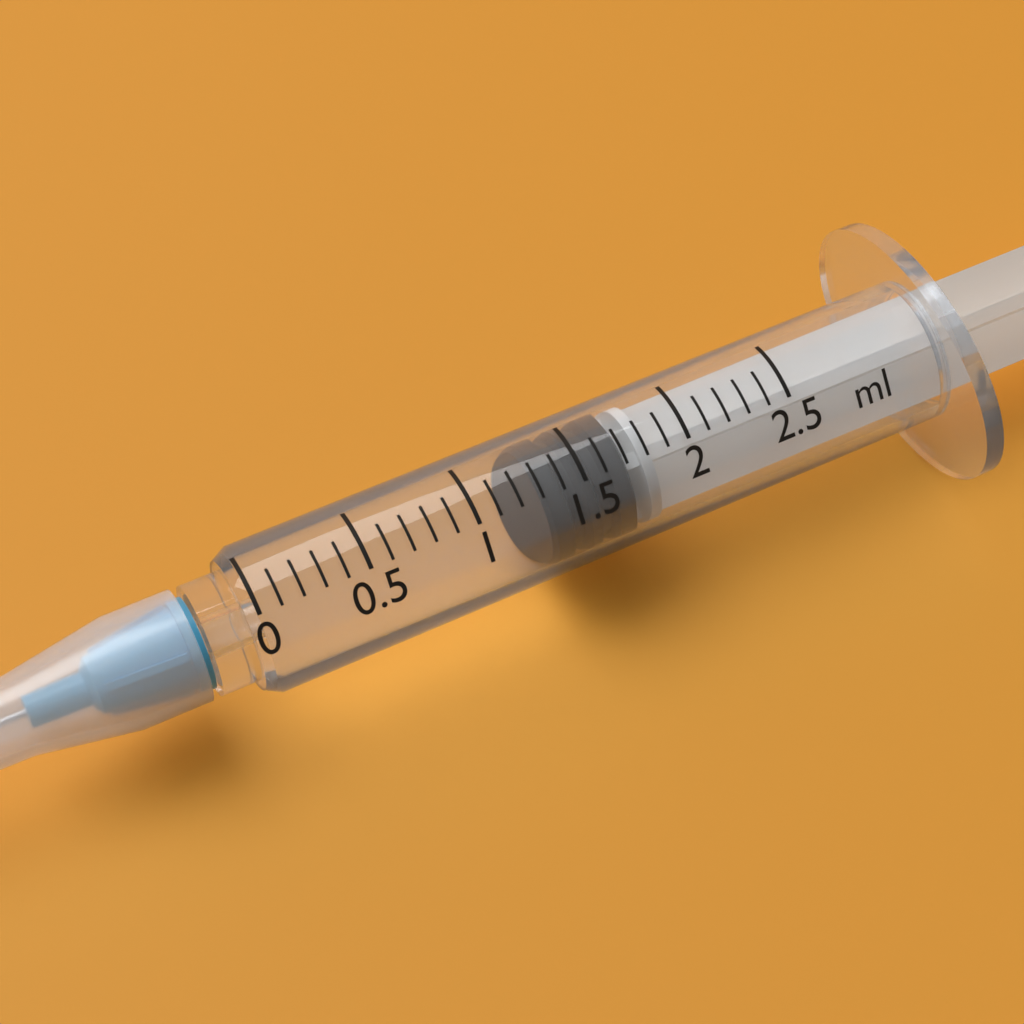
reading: 1.3 ml
